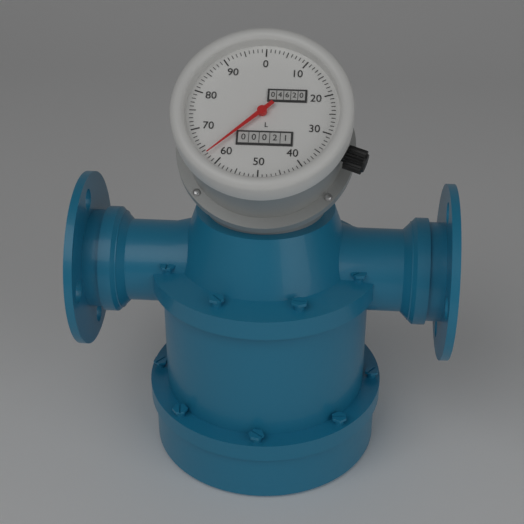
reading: 63 L
